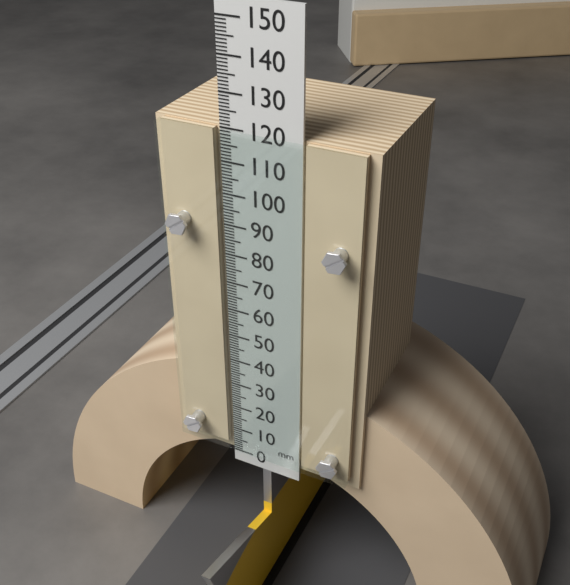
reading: 120 mm
